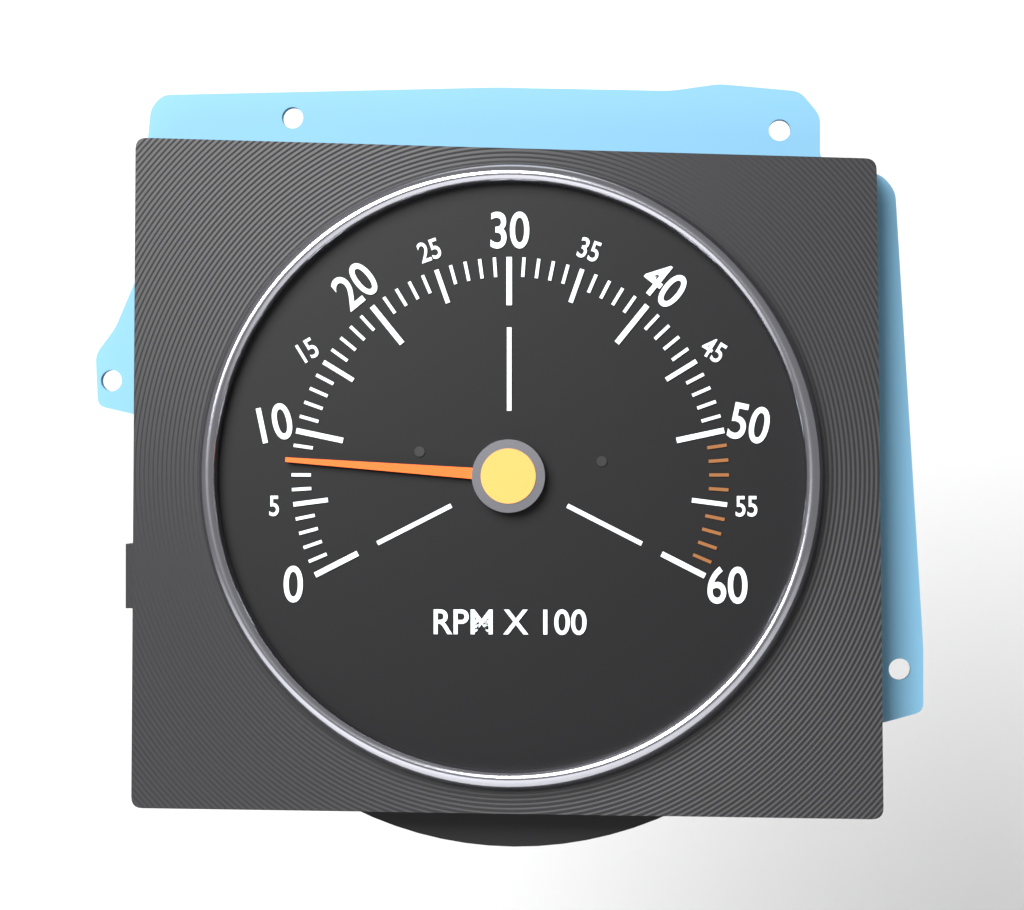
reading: 800 RPM
